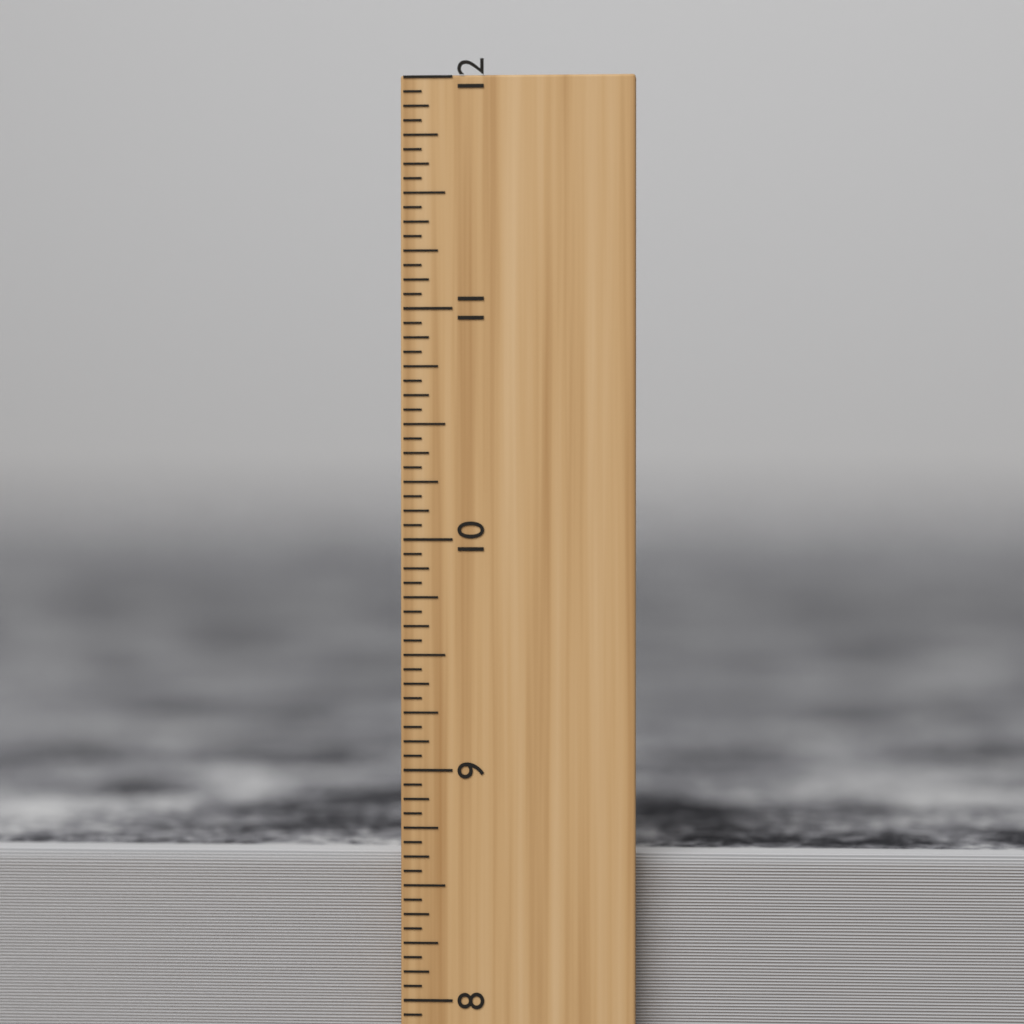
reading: 8.6250 inch
